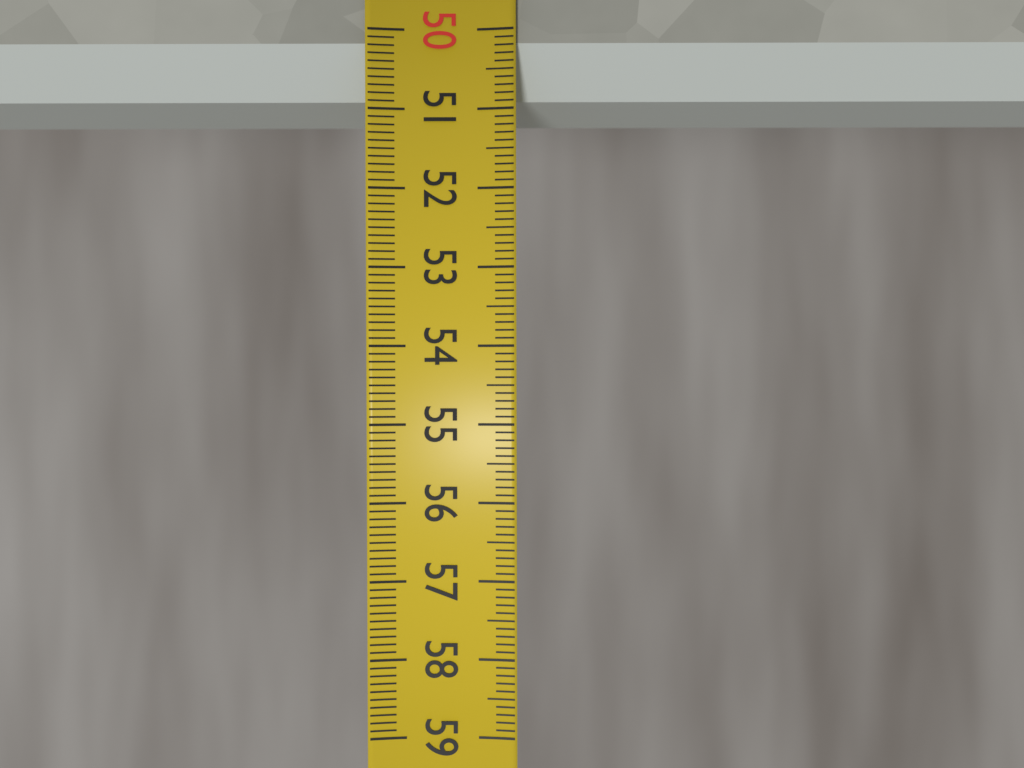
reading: 50.8 (no unit)
